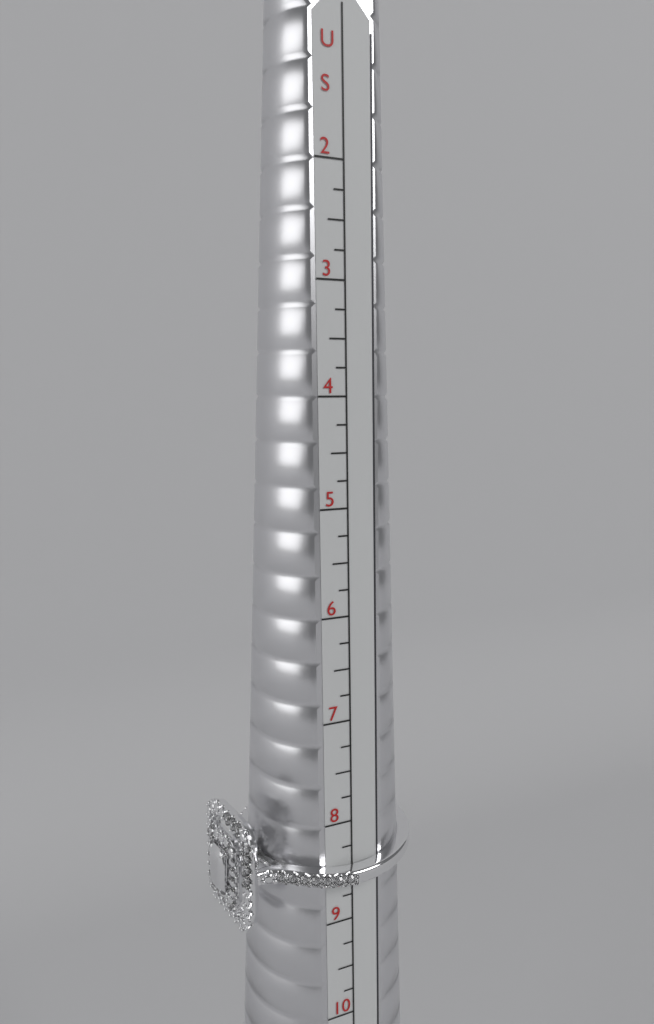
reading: 9.00 US
